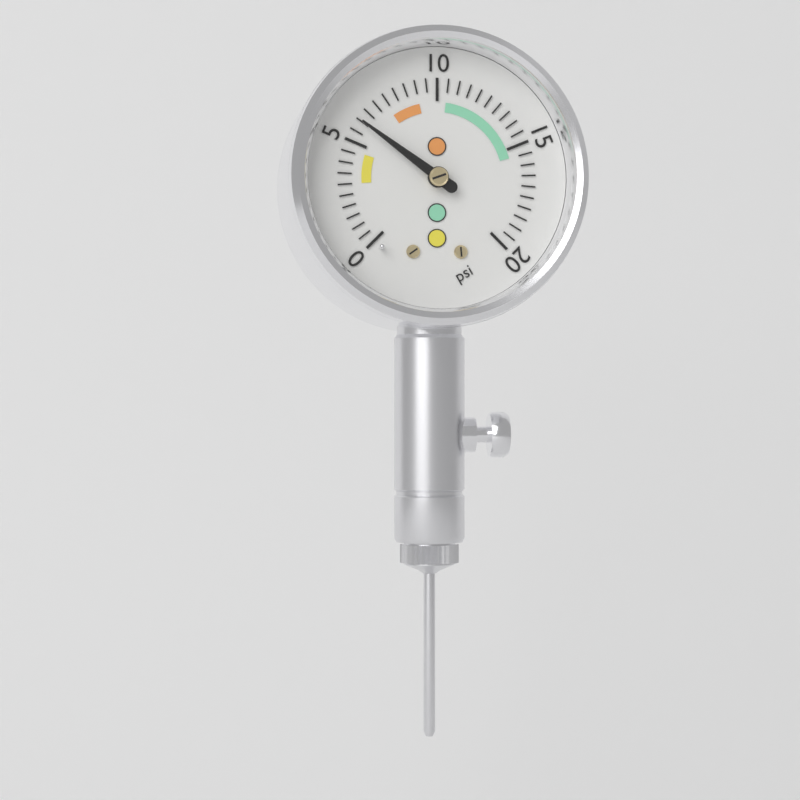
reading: 6.0 psi
